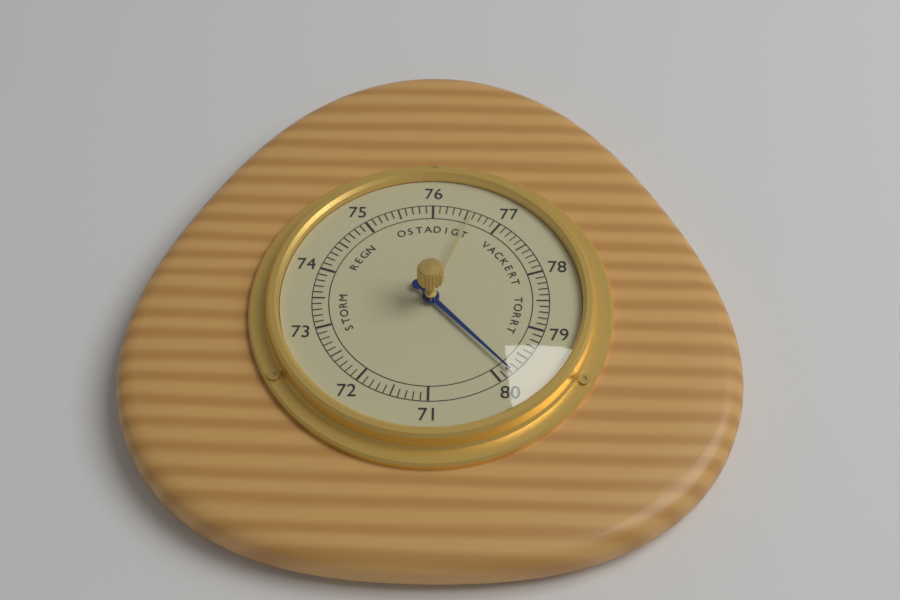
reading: 79.8 (no unit)
